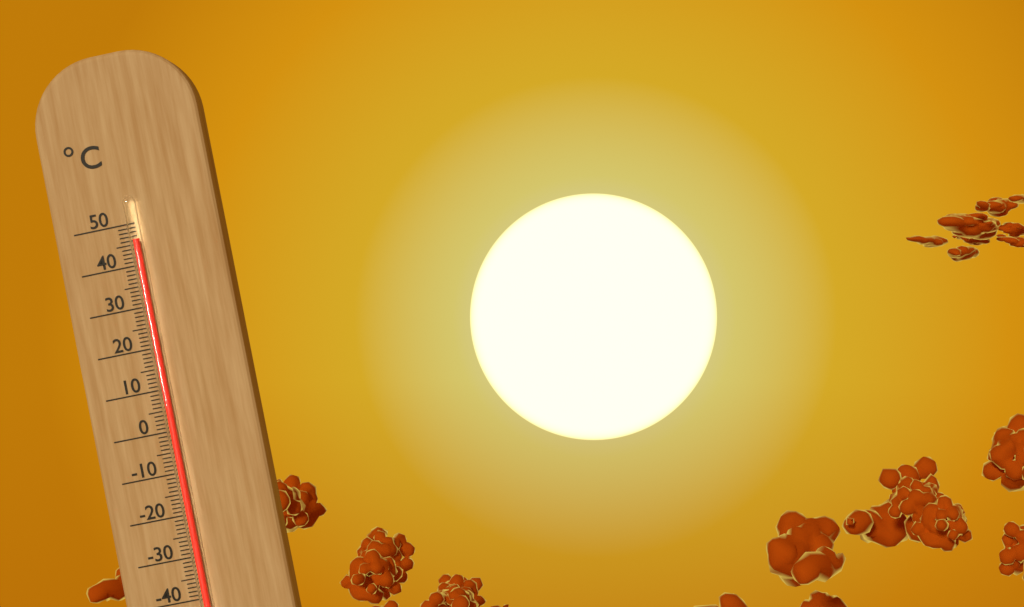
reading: 46 °C
